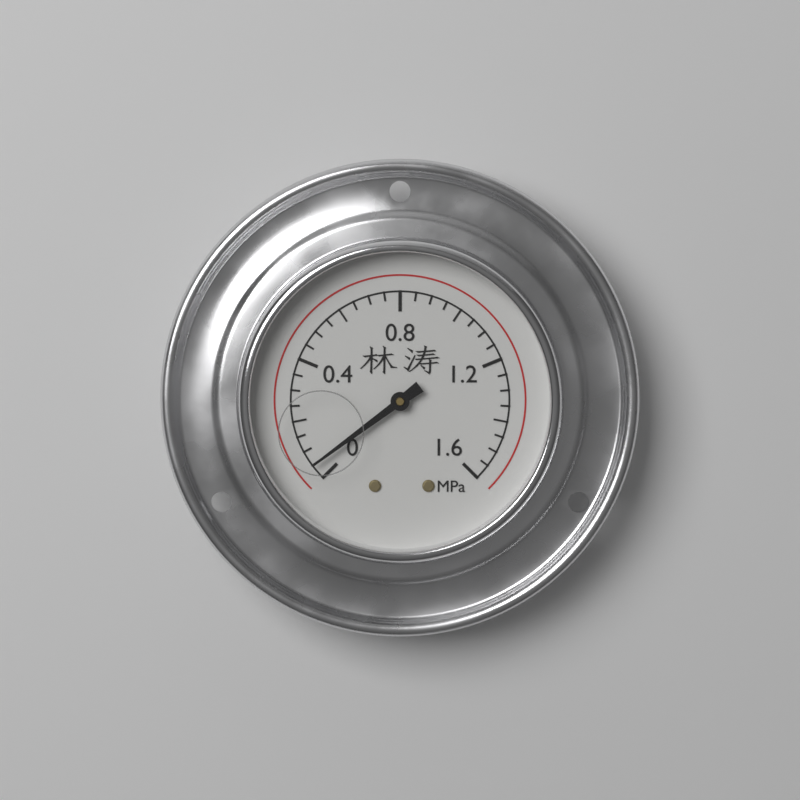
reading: 0.05 MPa
